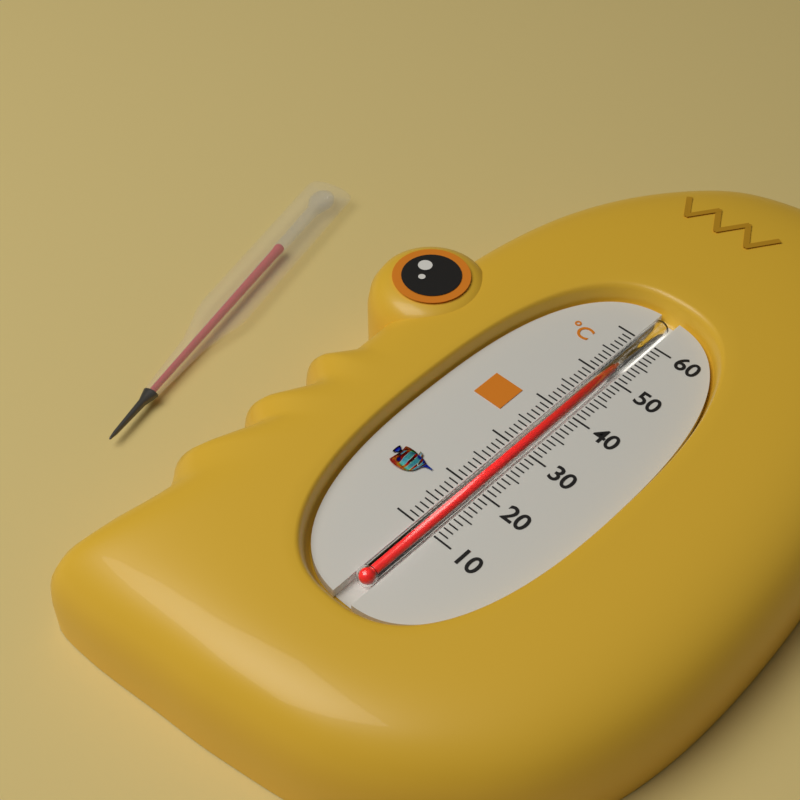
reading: 53 °C
